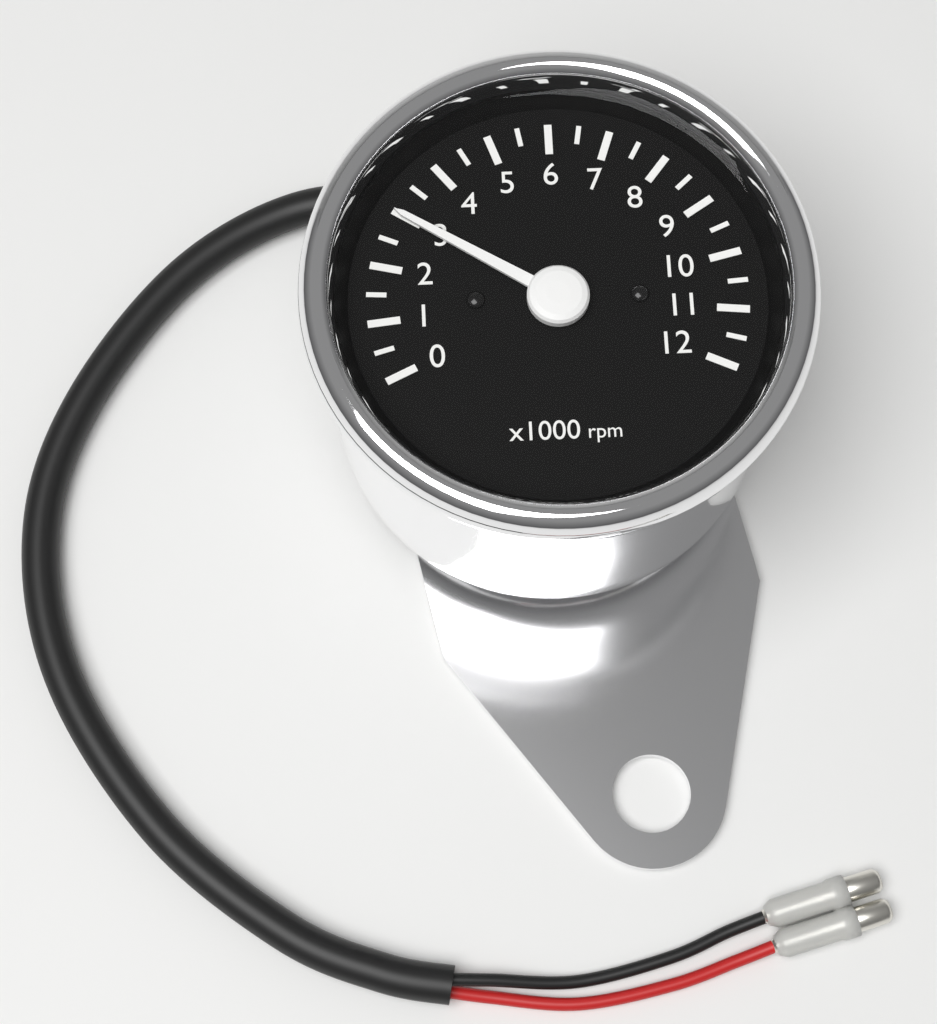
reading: 3000 rpm
